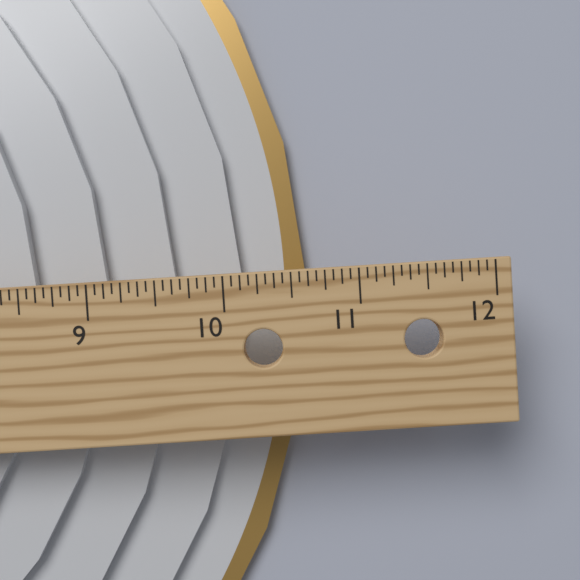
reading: 10.6250 in
